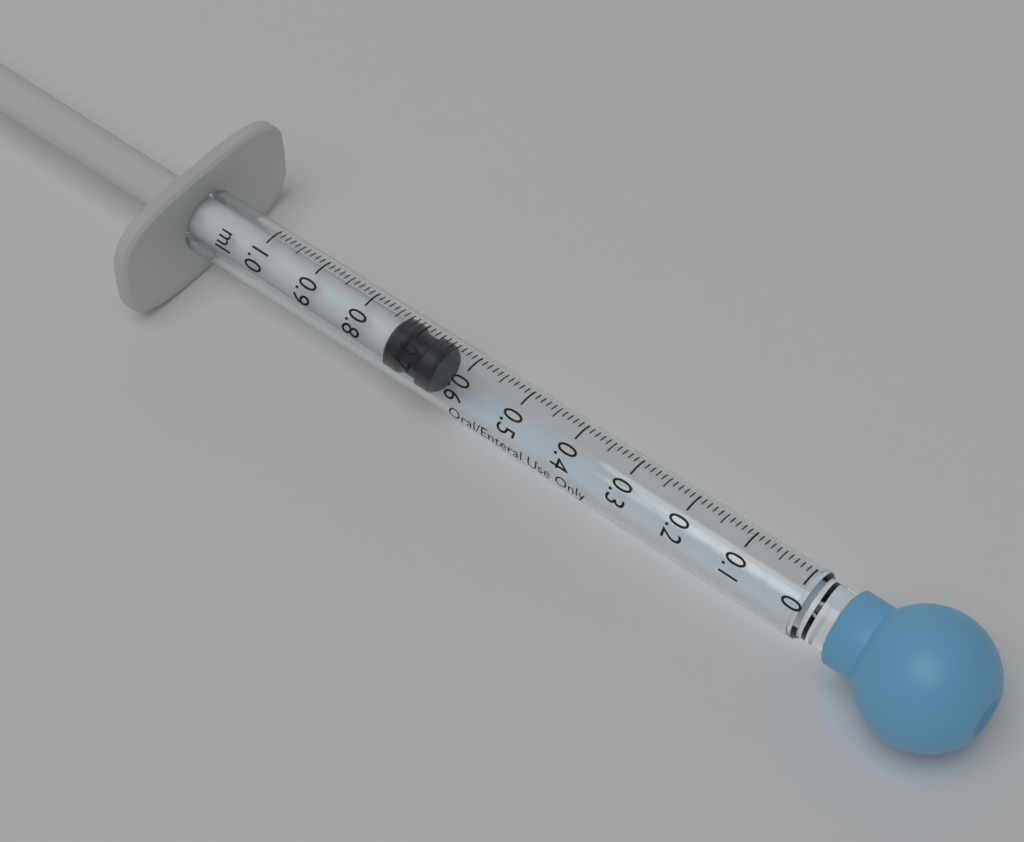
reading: 0.65 ml
